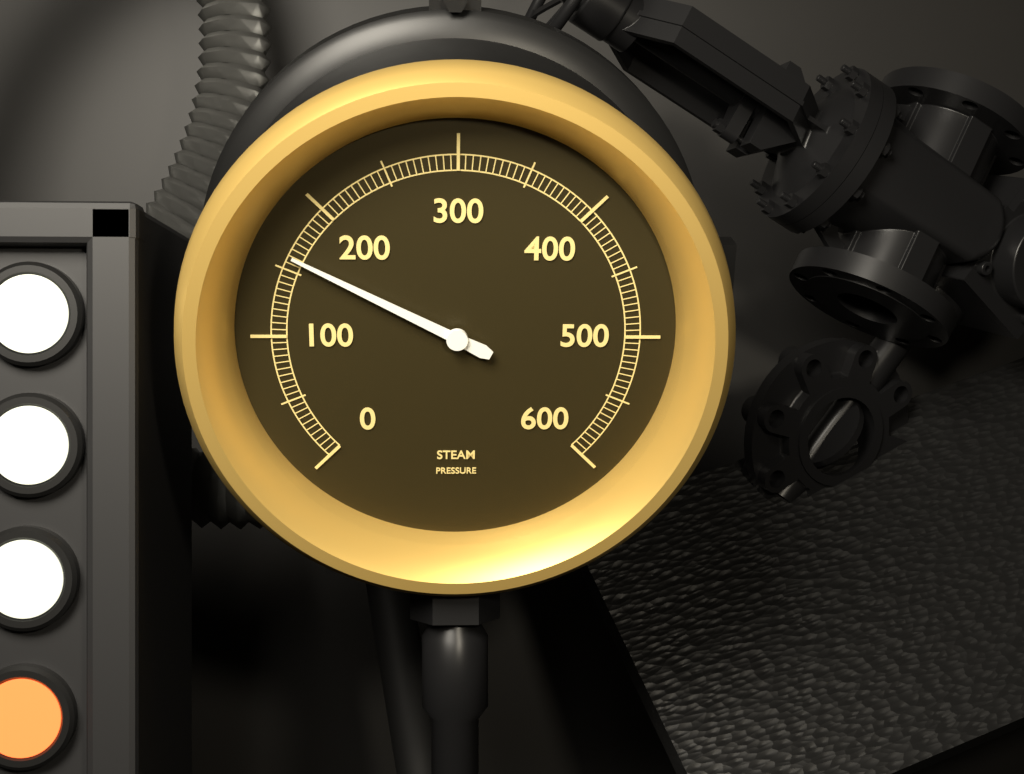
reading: 160 (no unit)
